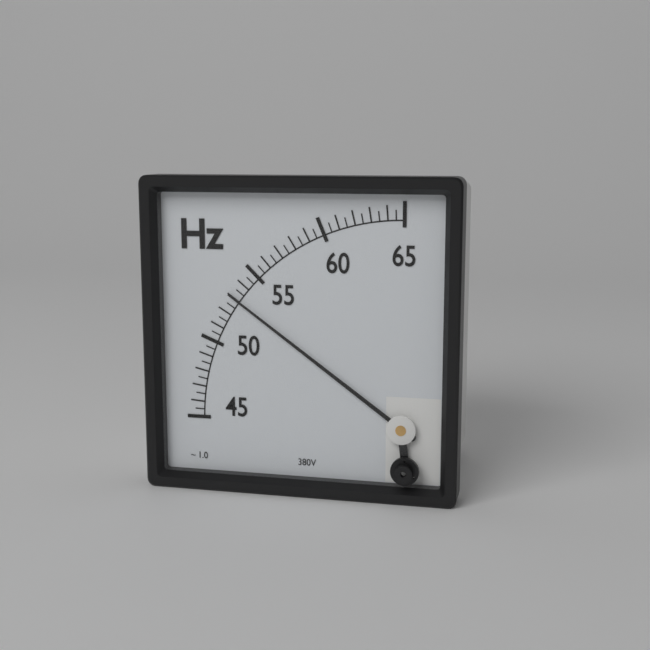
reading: 53.0 Hz
